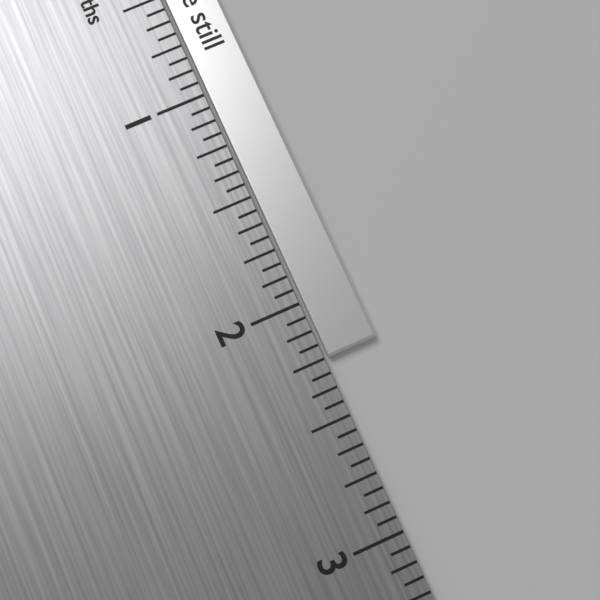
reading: 2.2500 in
